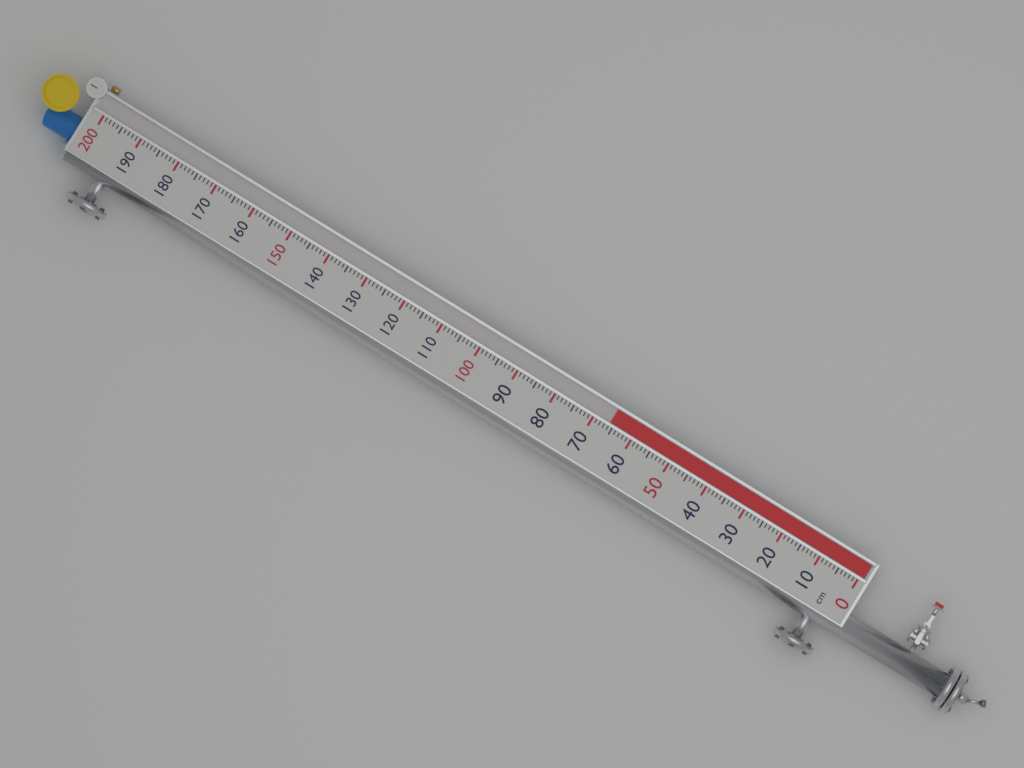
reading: 66 cm
